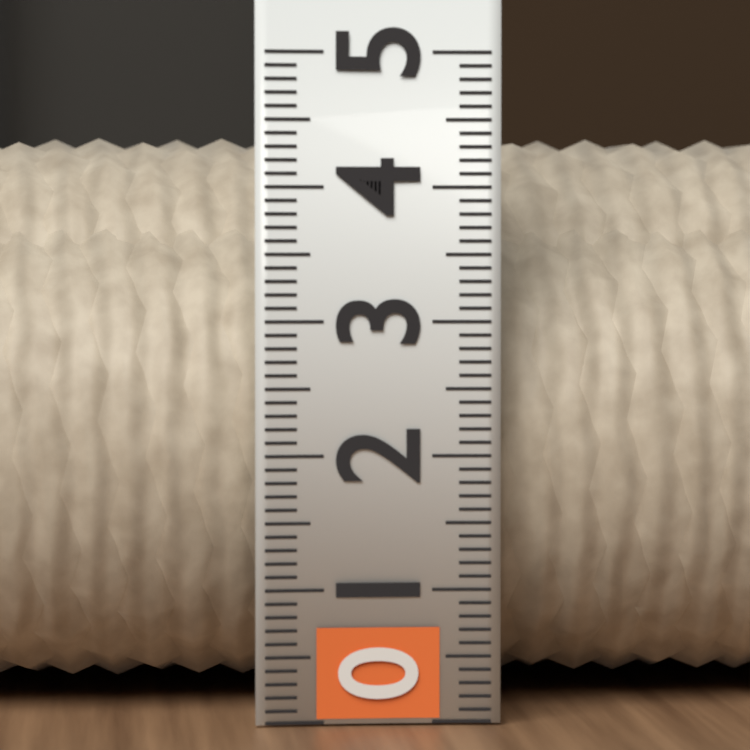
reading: 4.5 (no unit)
